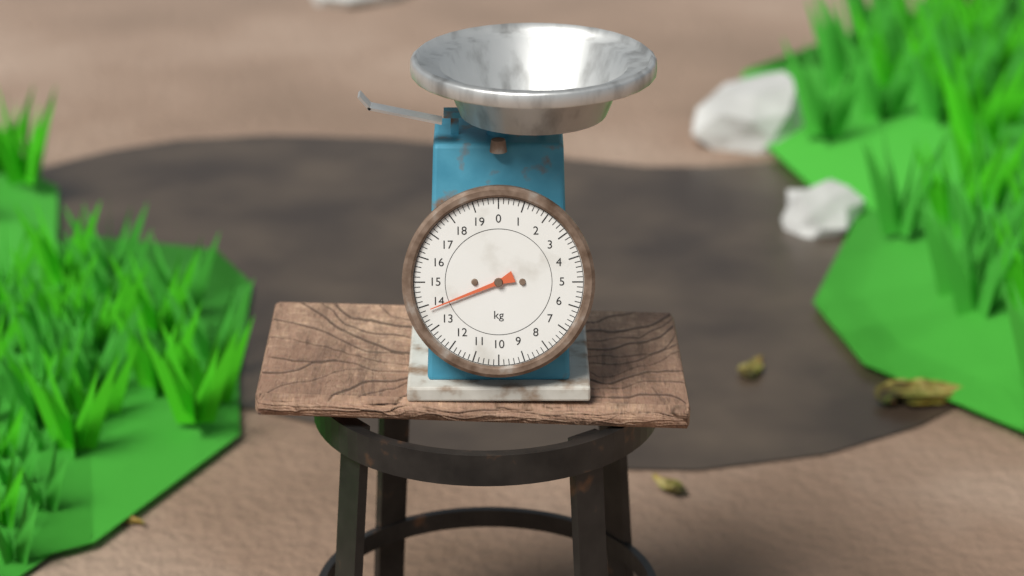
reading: 13.8 kg
